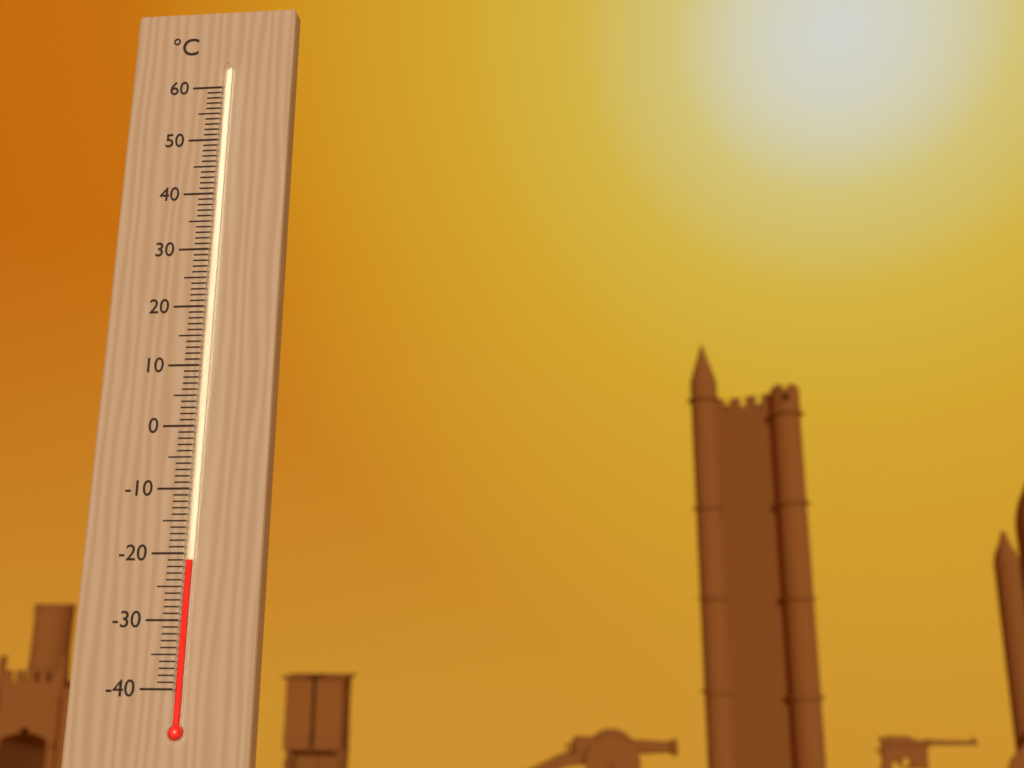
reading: -21 °C
